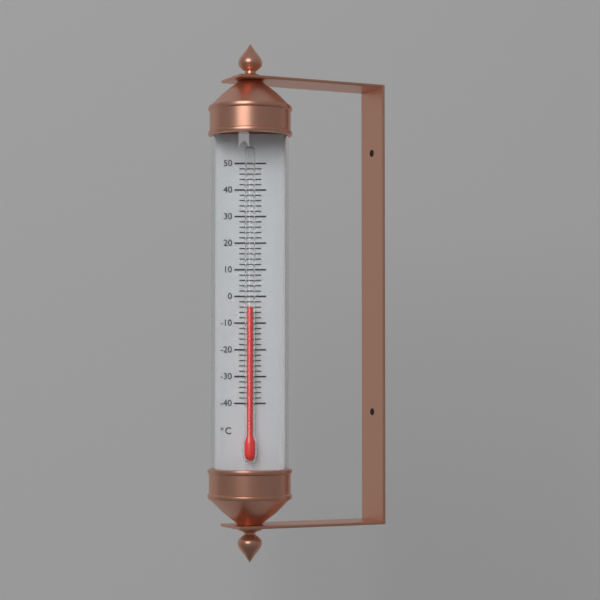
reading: -4 °C
